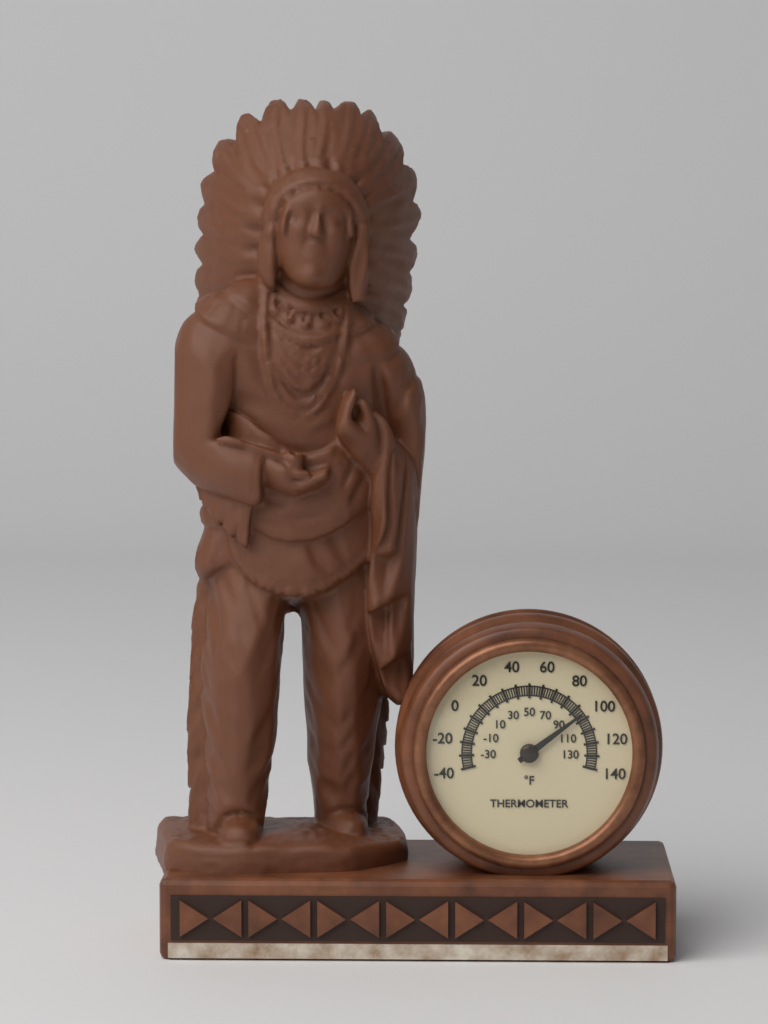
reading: 96 °F
